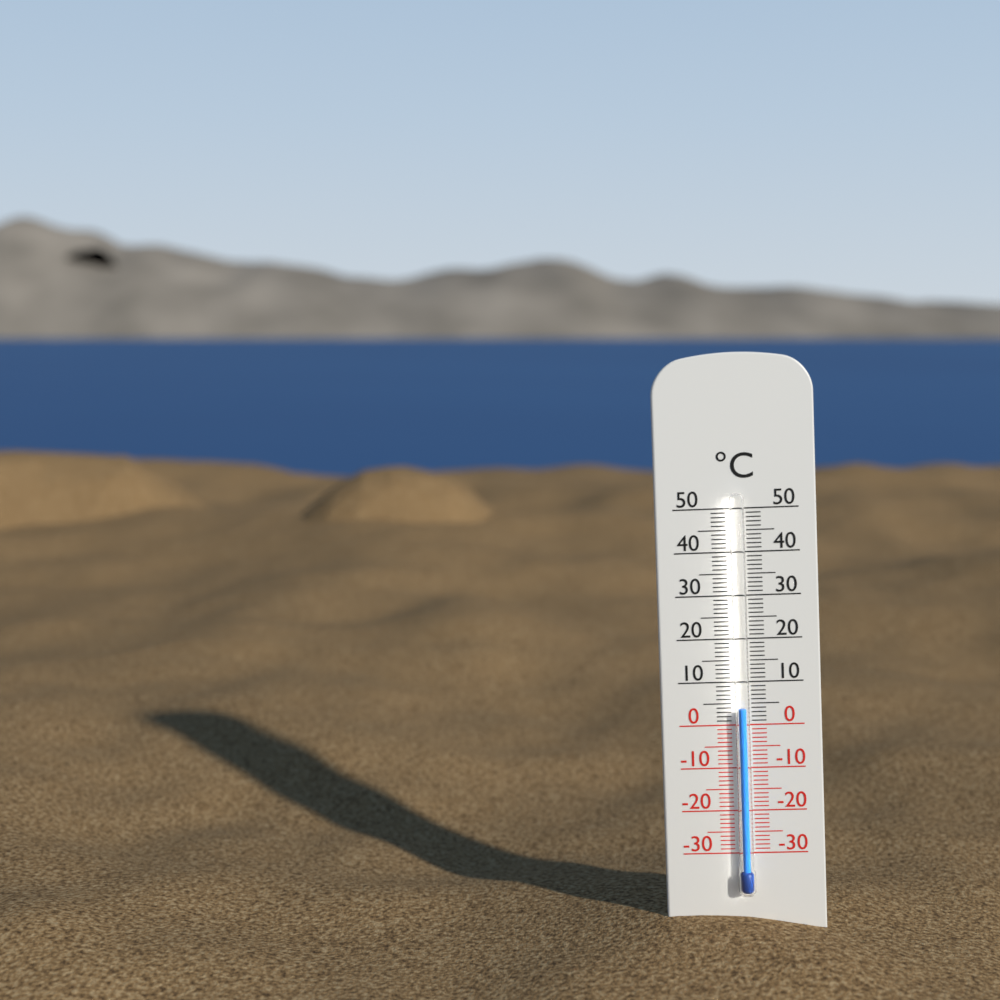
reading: 4 °C
